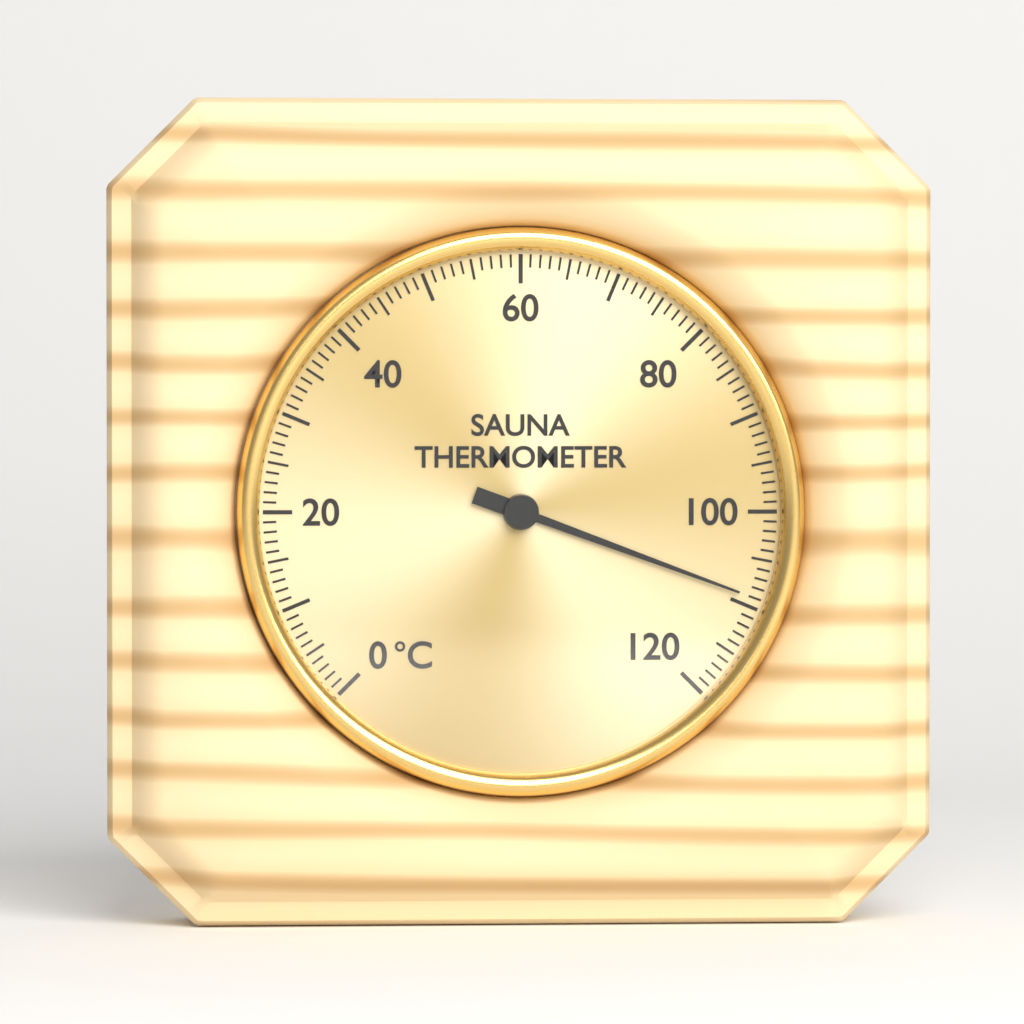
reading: 109 °C
